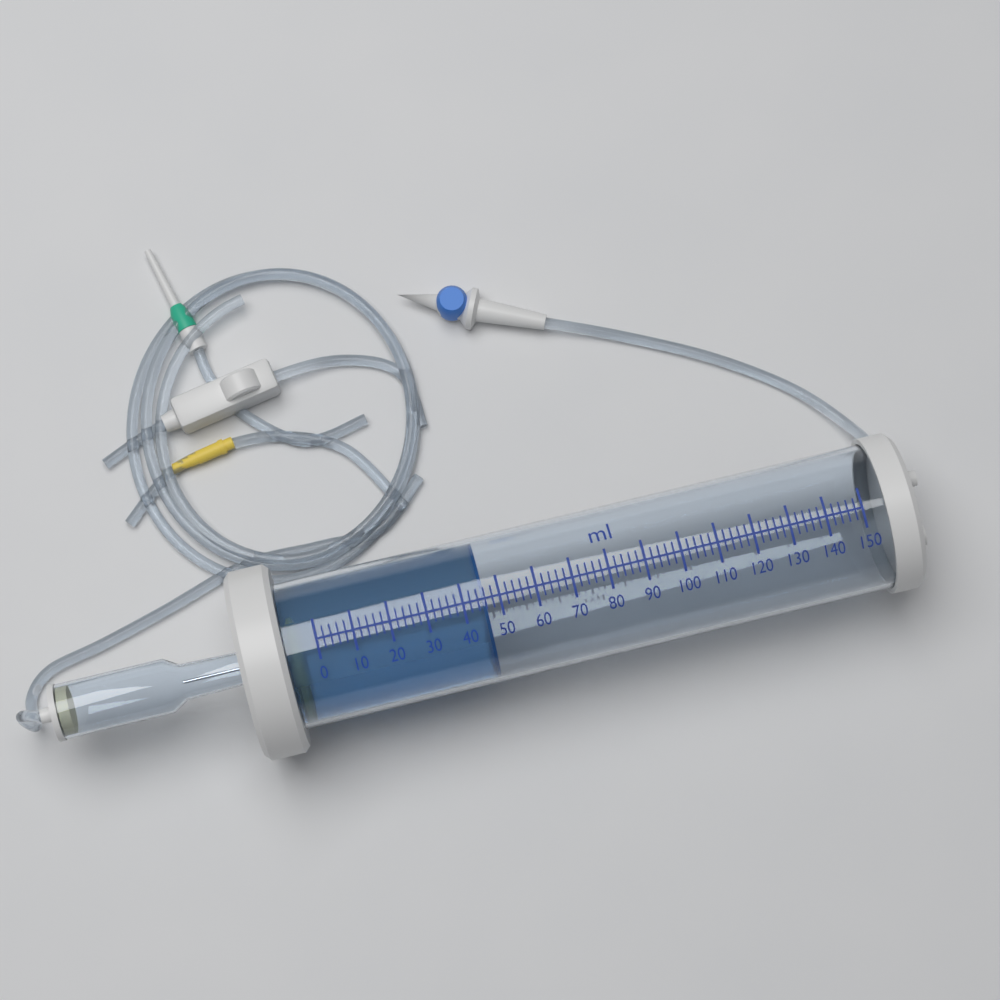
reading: 46 ml
